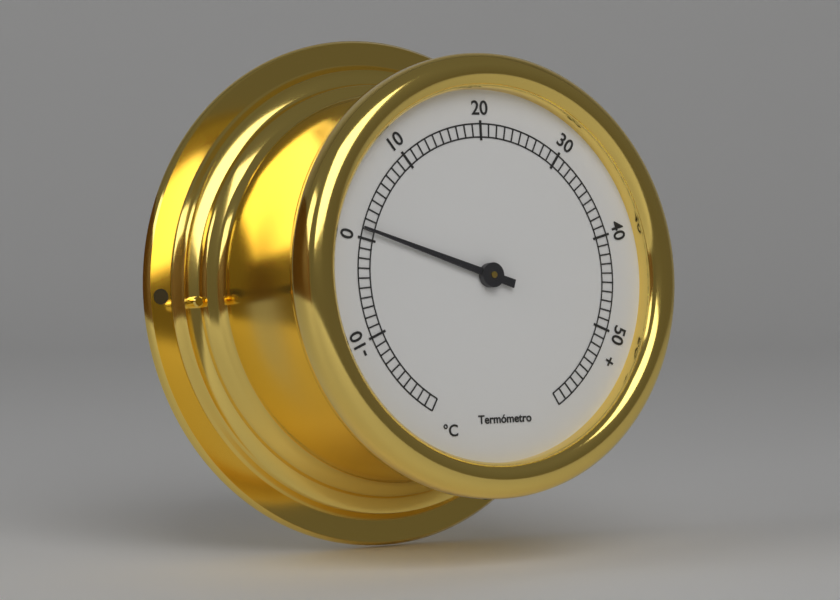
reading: 1 °C
